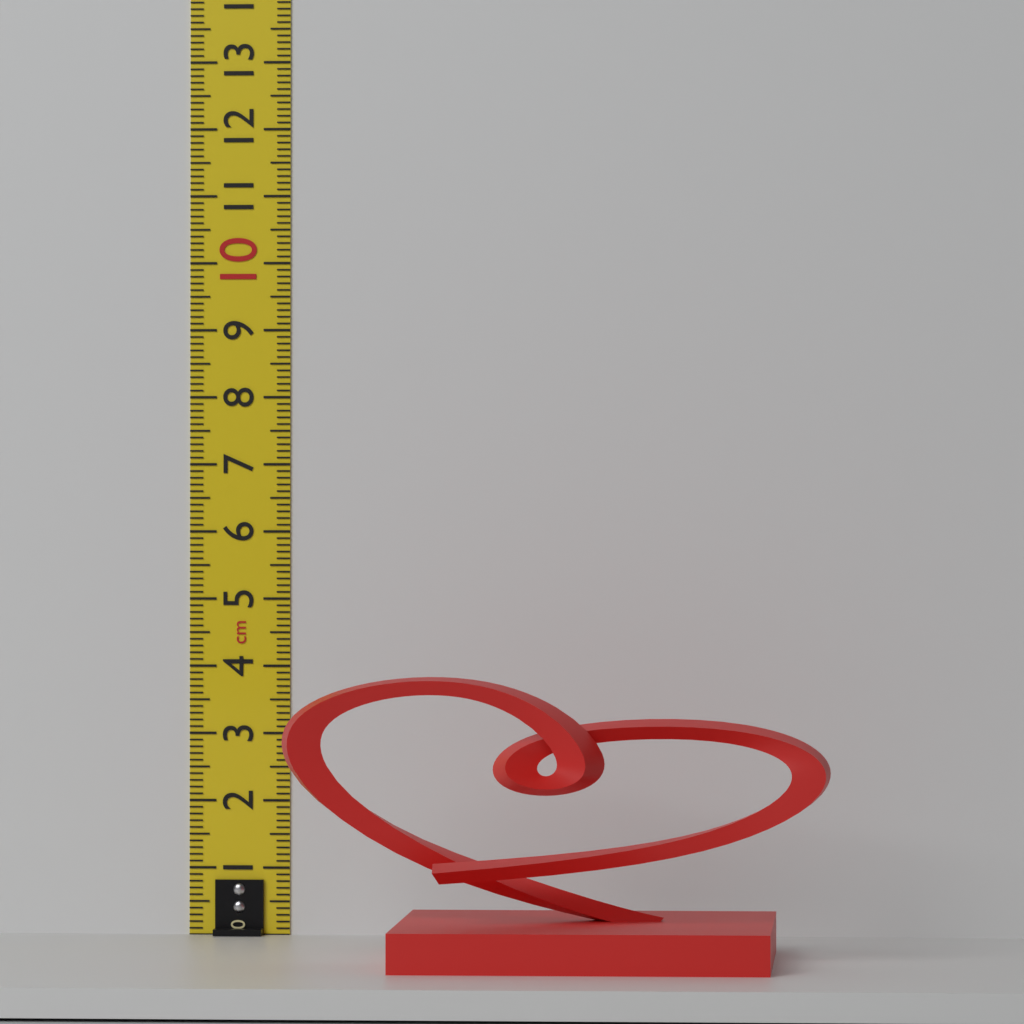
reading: 4.0 cm
